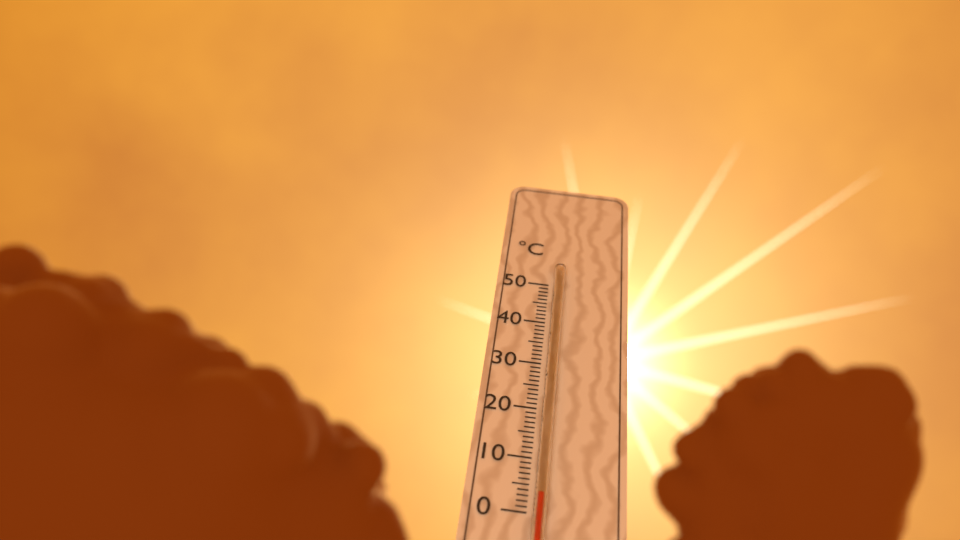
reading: 3 °C
